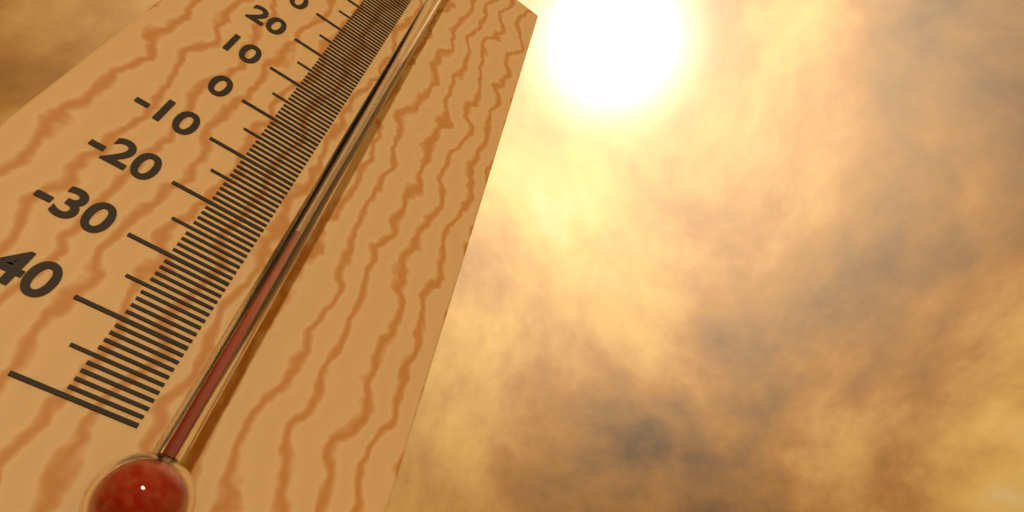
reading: -22 °C
